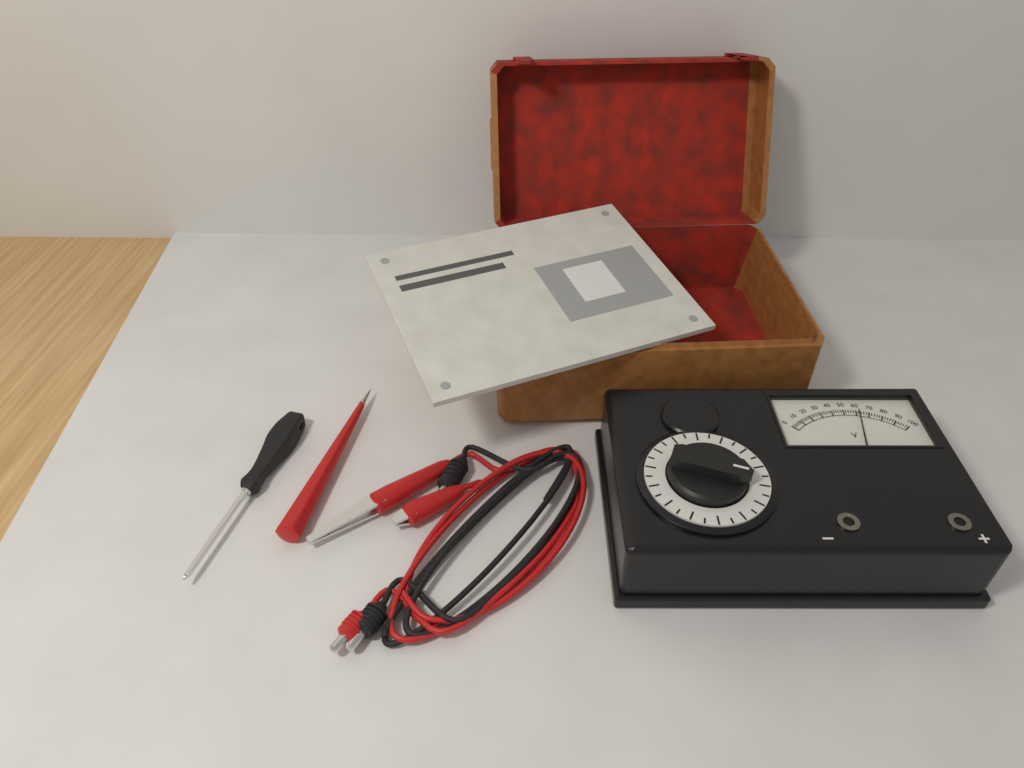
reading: 62 V
